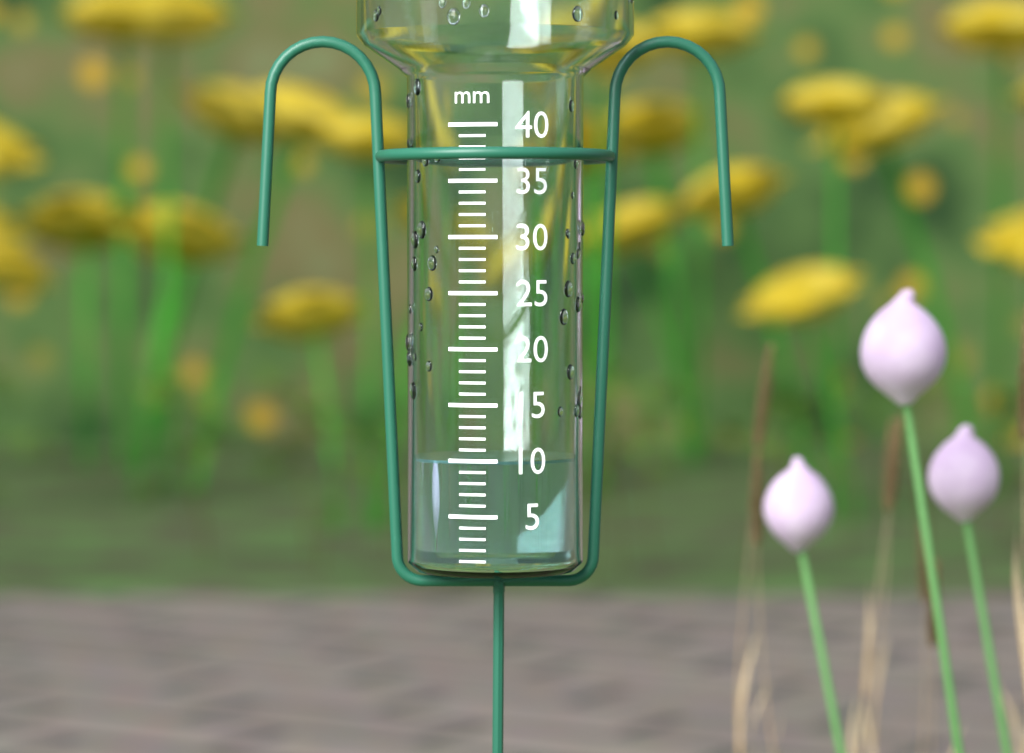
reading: 10 mm
